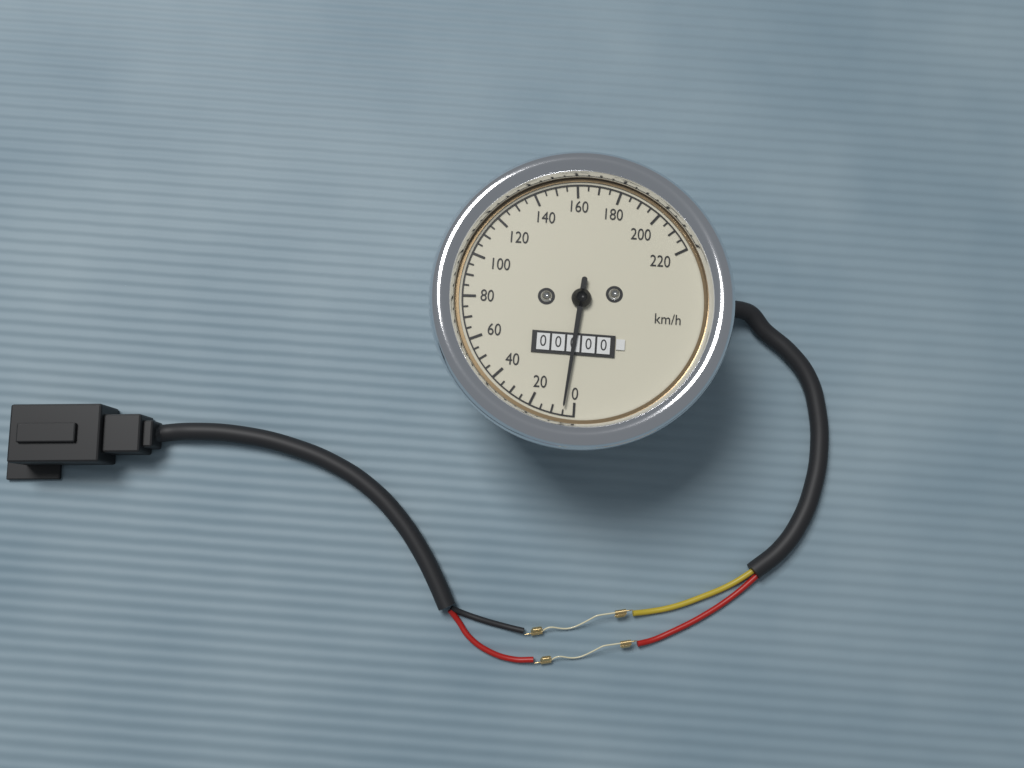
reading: 5 km/h
